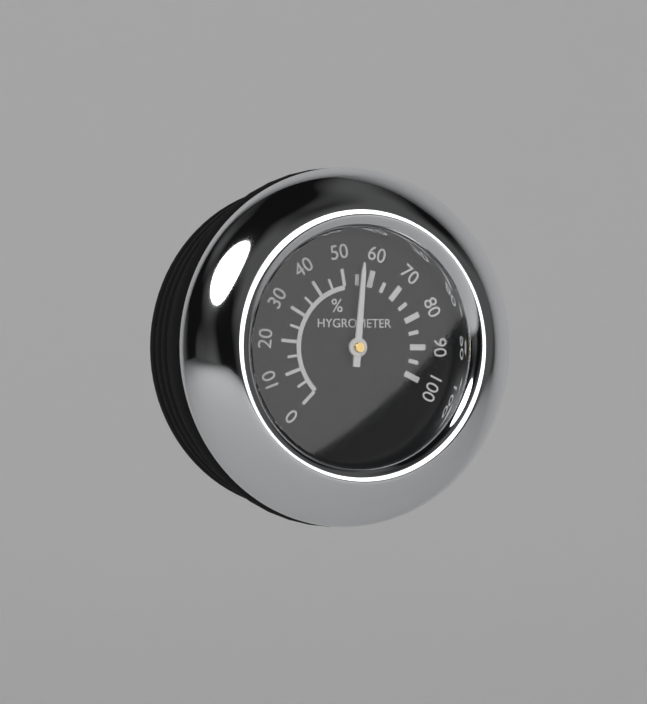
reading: 56 %
